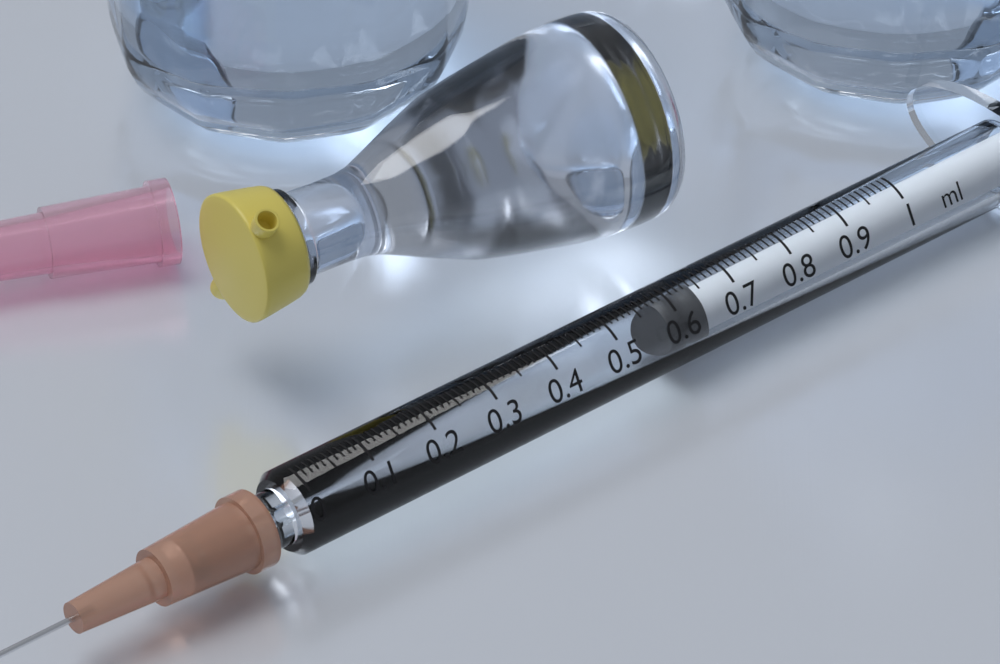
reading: 0.59 ml
